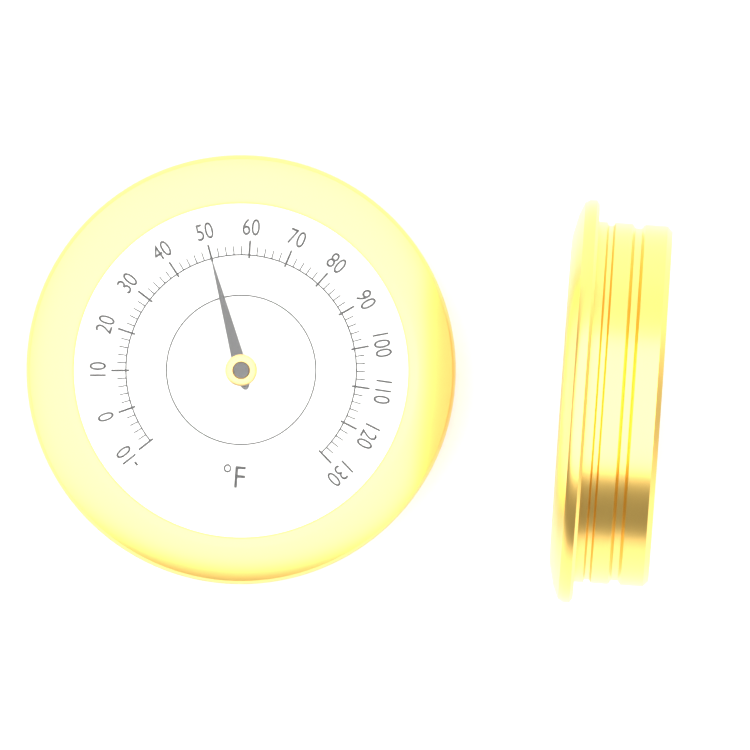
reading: 50 °F
